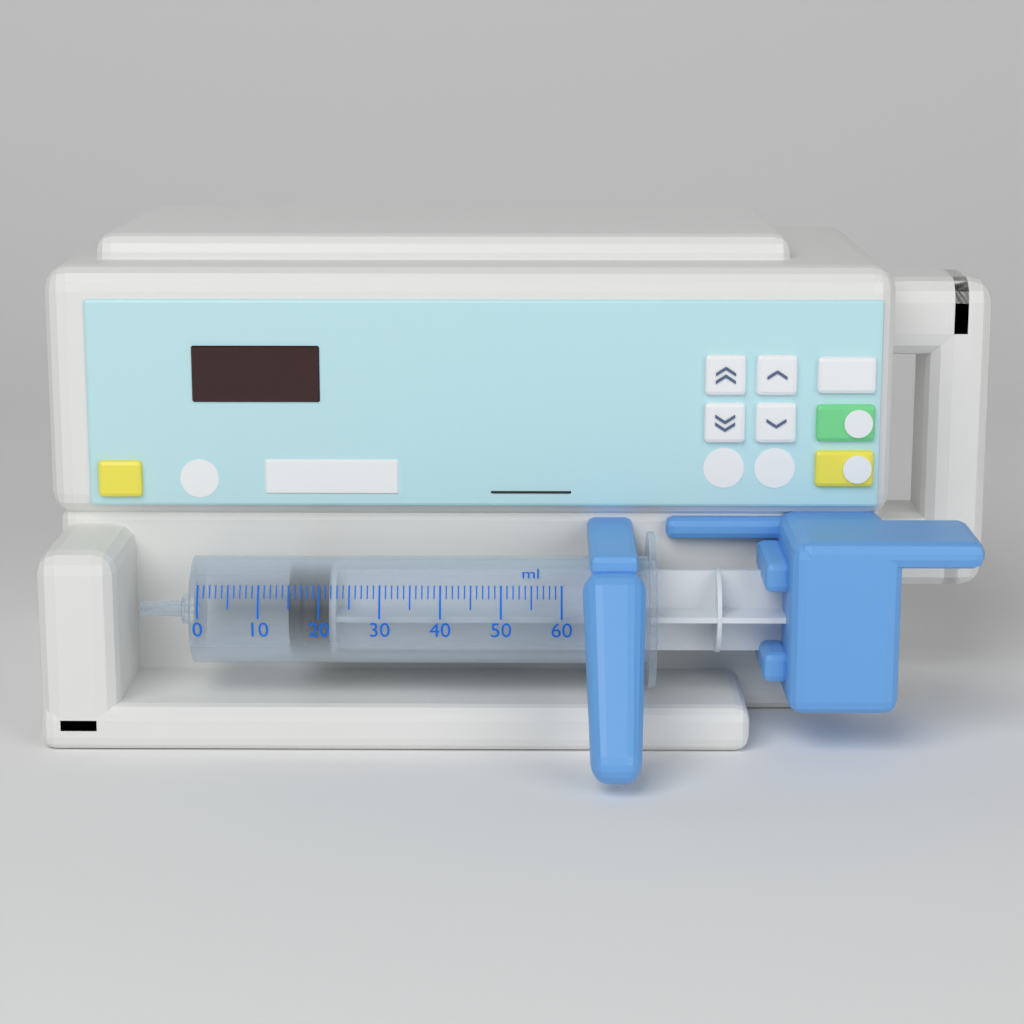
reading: 15 ml
